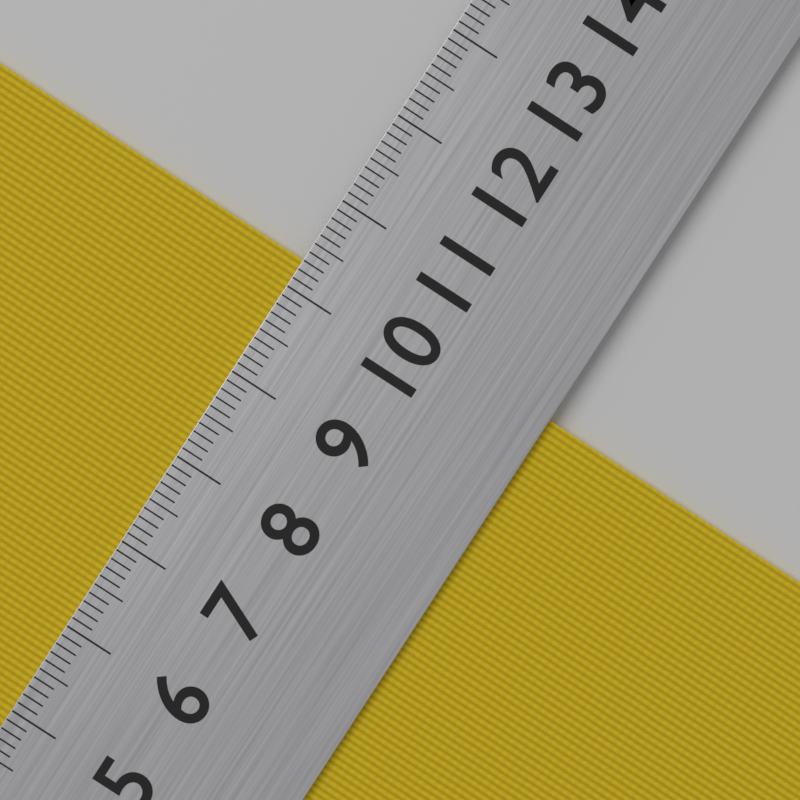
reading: 10.3 cm
